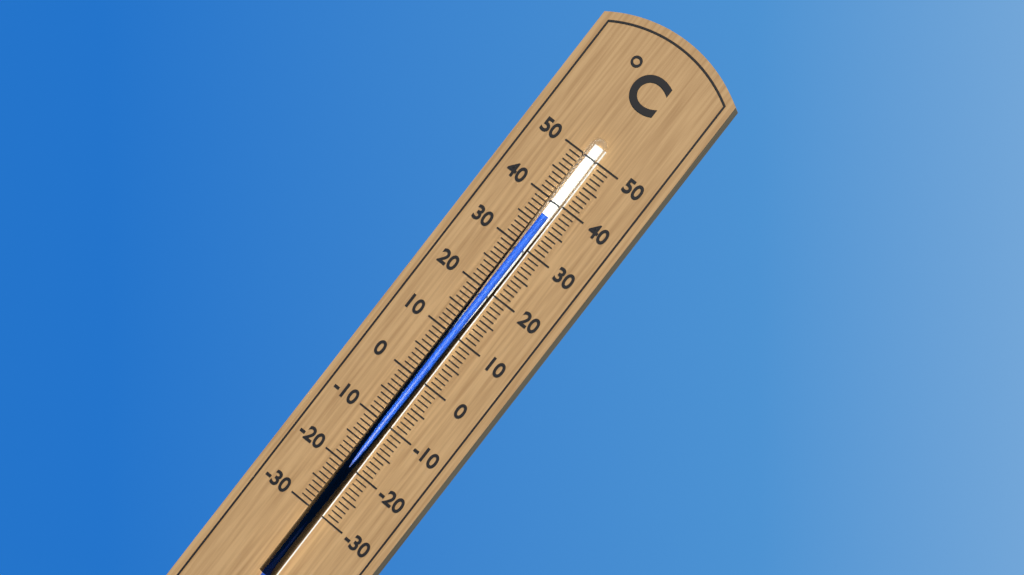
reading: 37 °C
